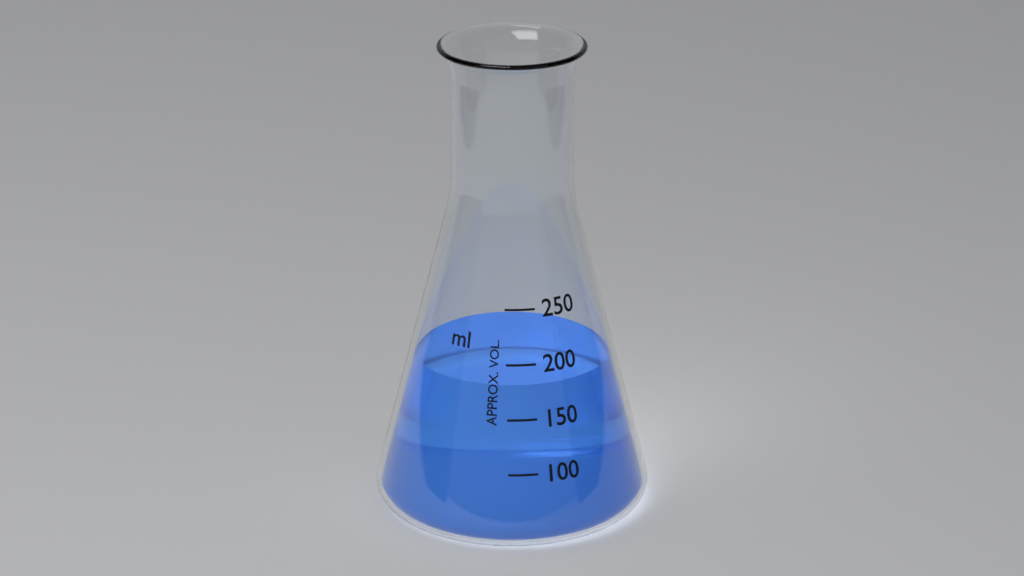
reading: 180 ml
